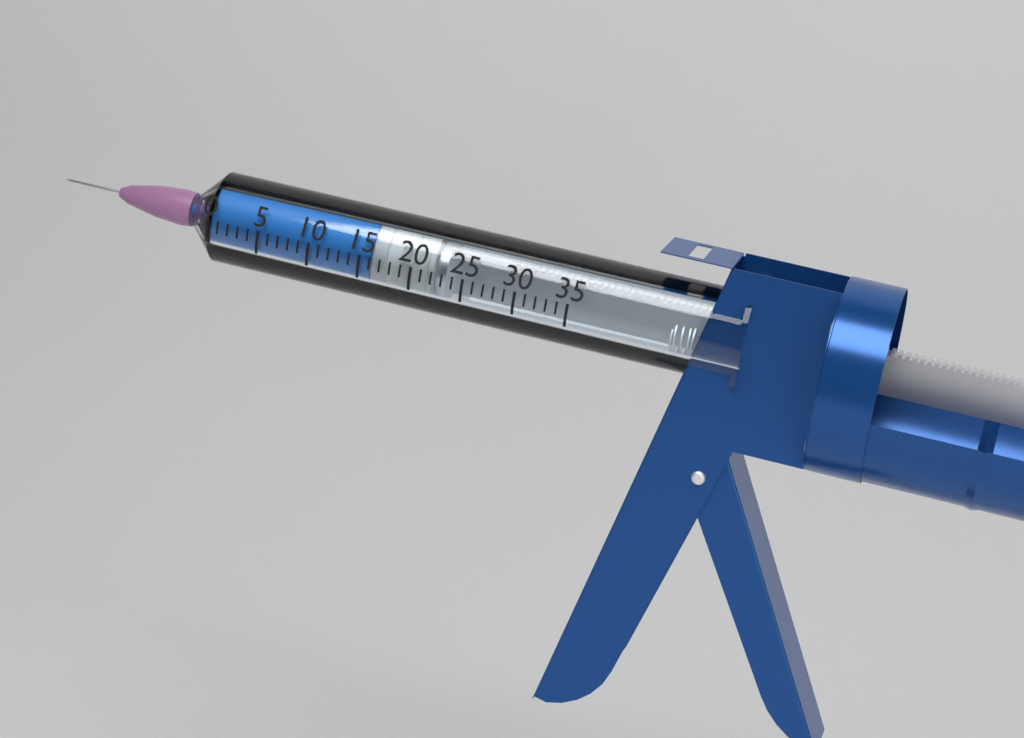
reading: 16 (no unit)
